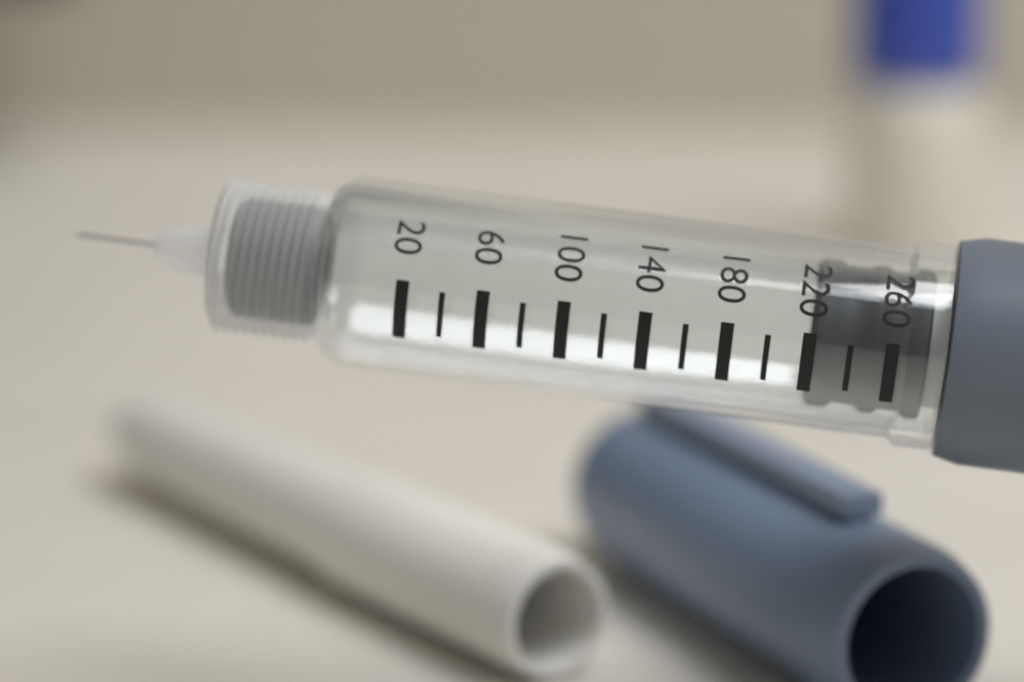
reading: 220 (no unit)
